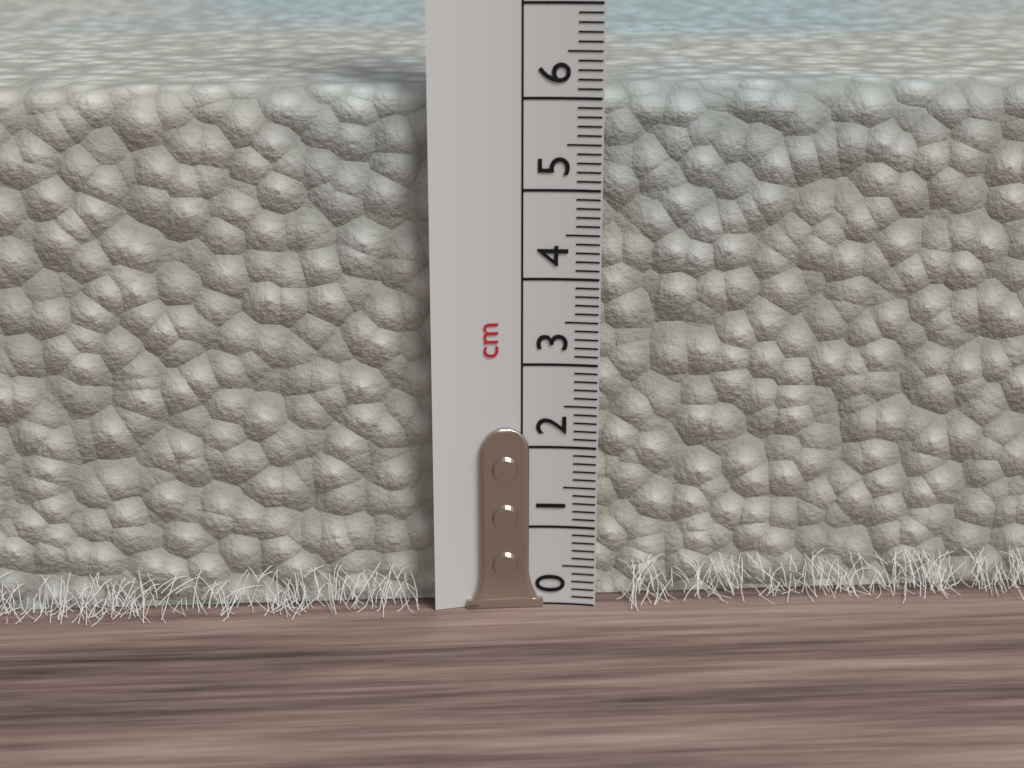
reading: 6.1 cm
